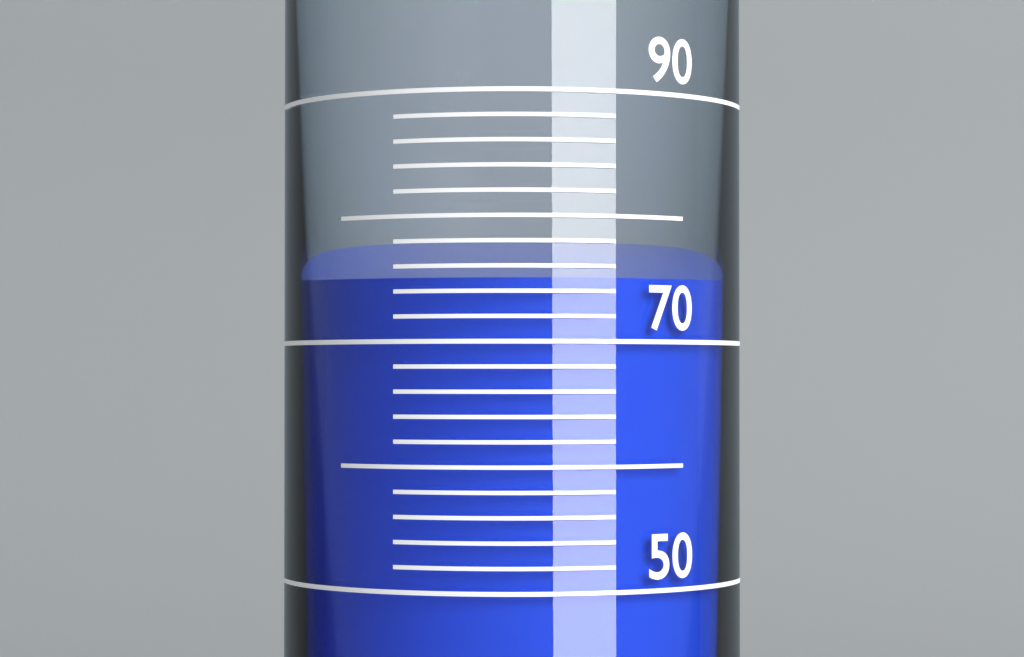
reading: 75 (no unit)
